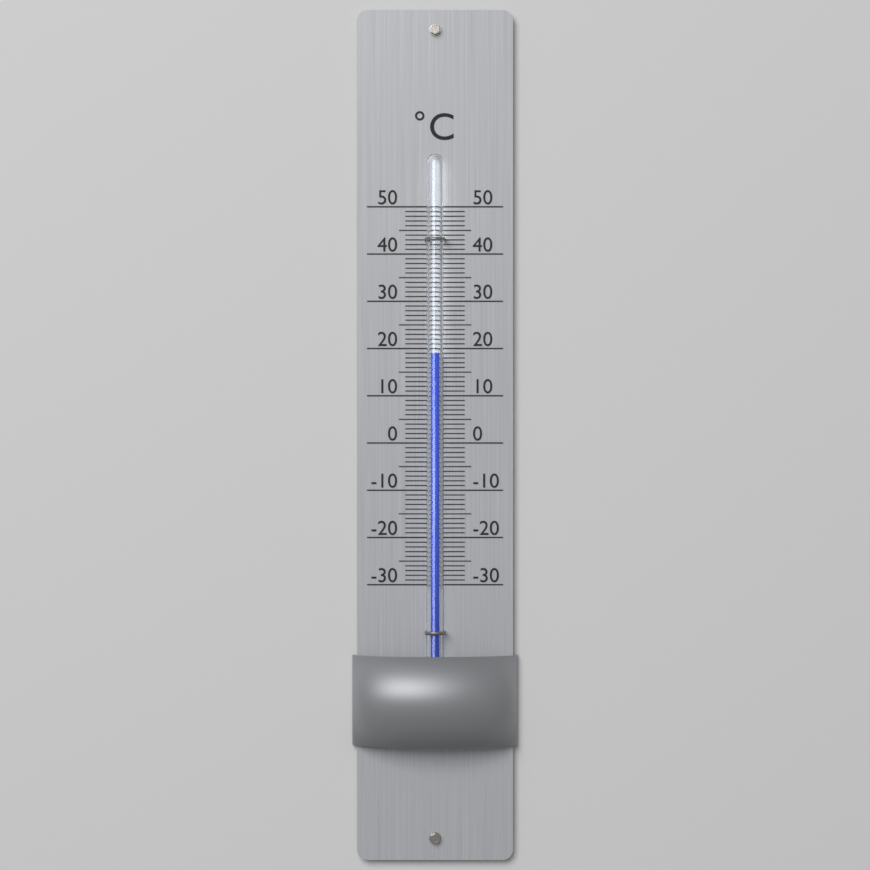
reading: 19 °C
